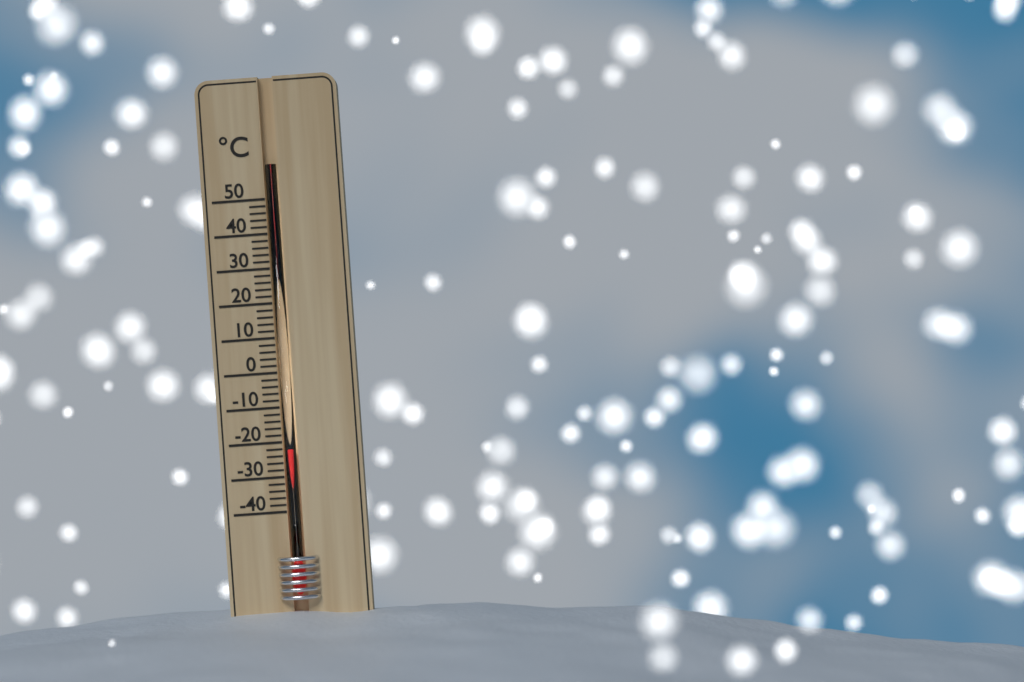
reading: -22 °C
